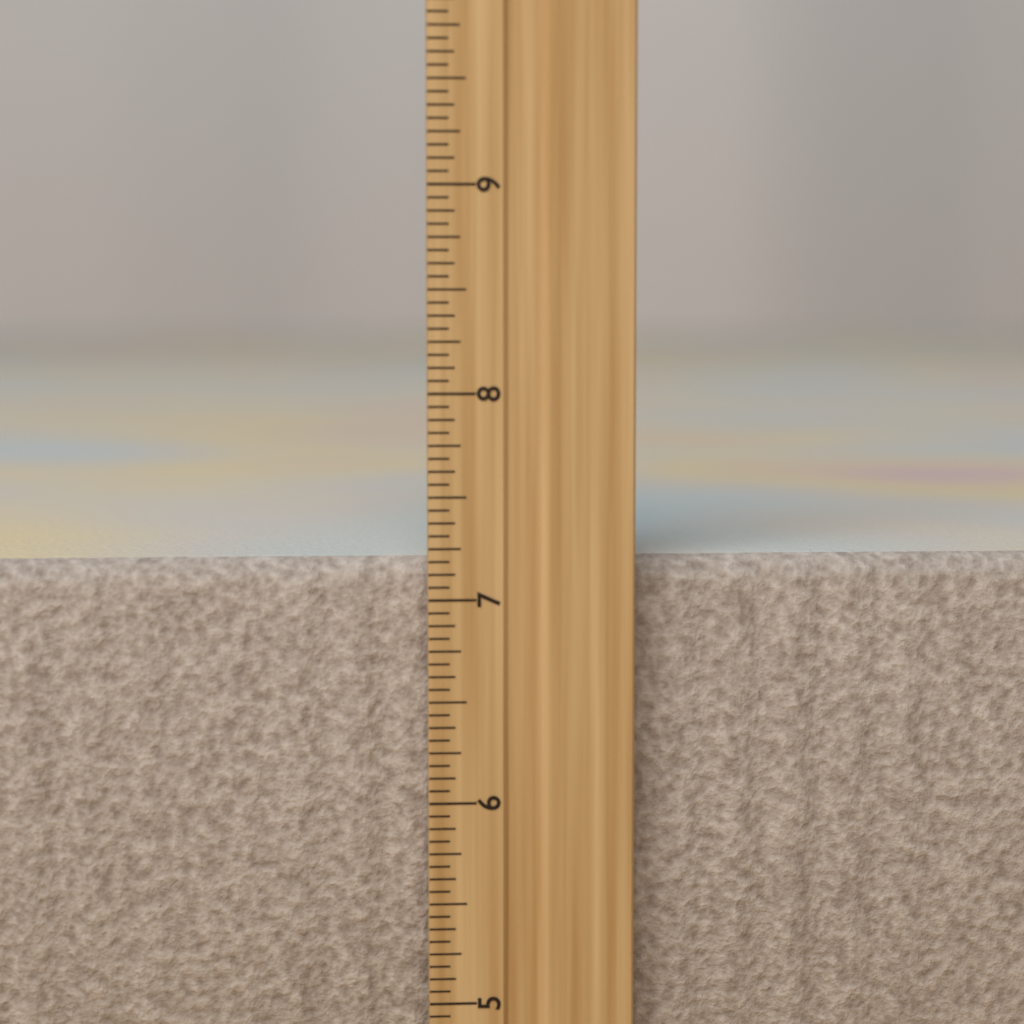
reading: 7.1875 inch
